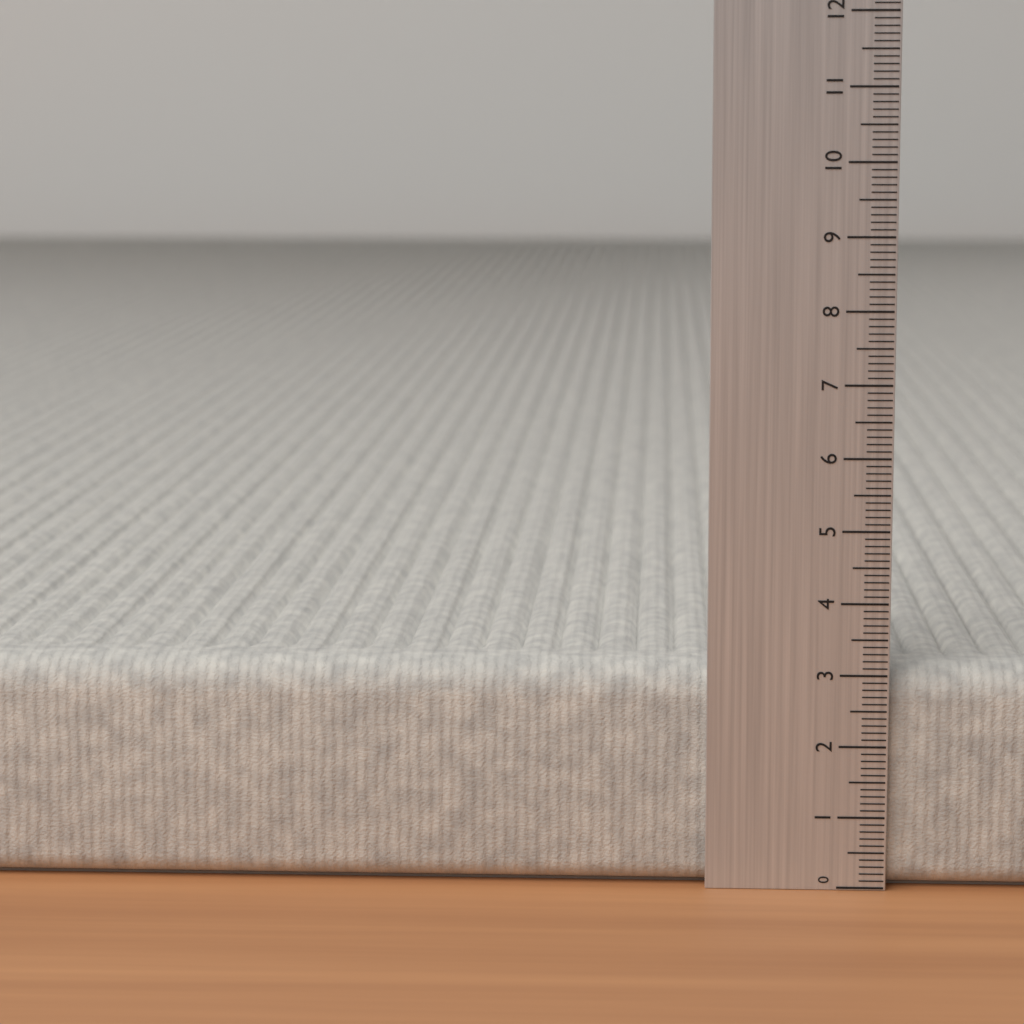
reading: 3.1 (no unit)
